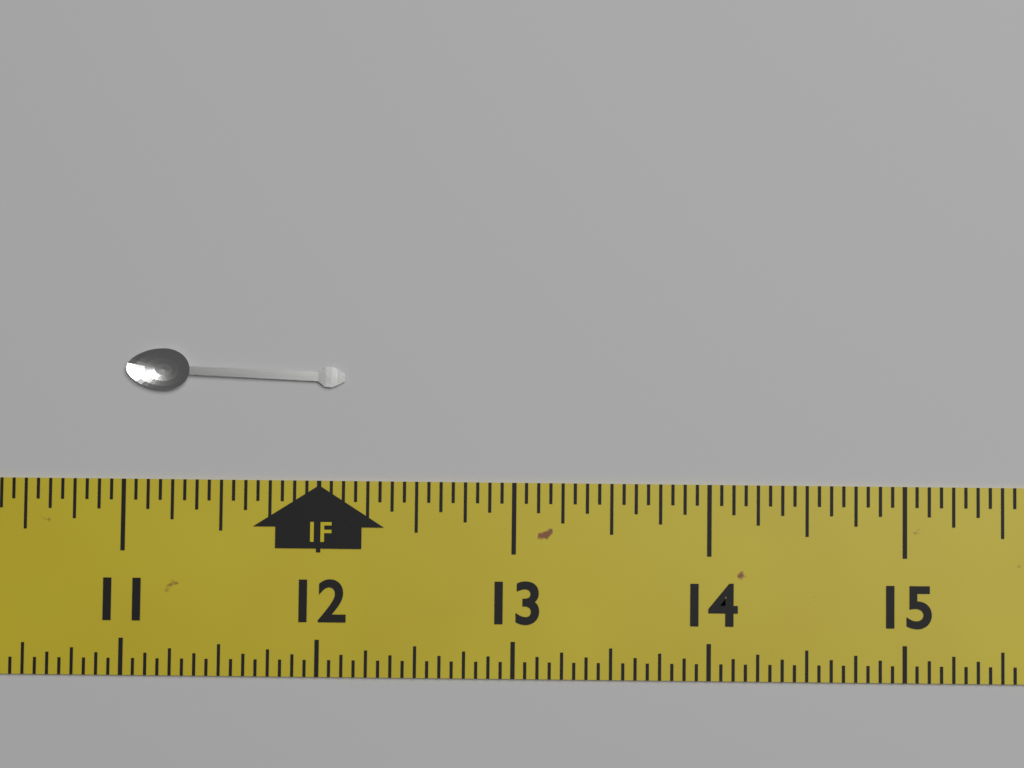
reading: 12.1250 in
